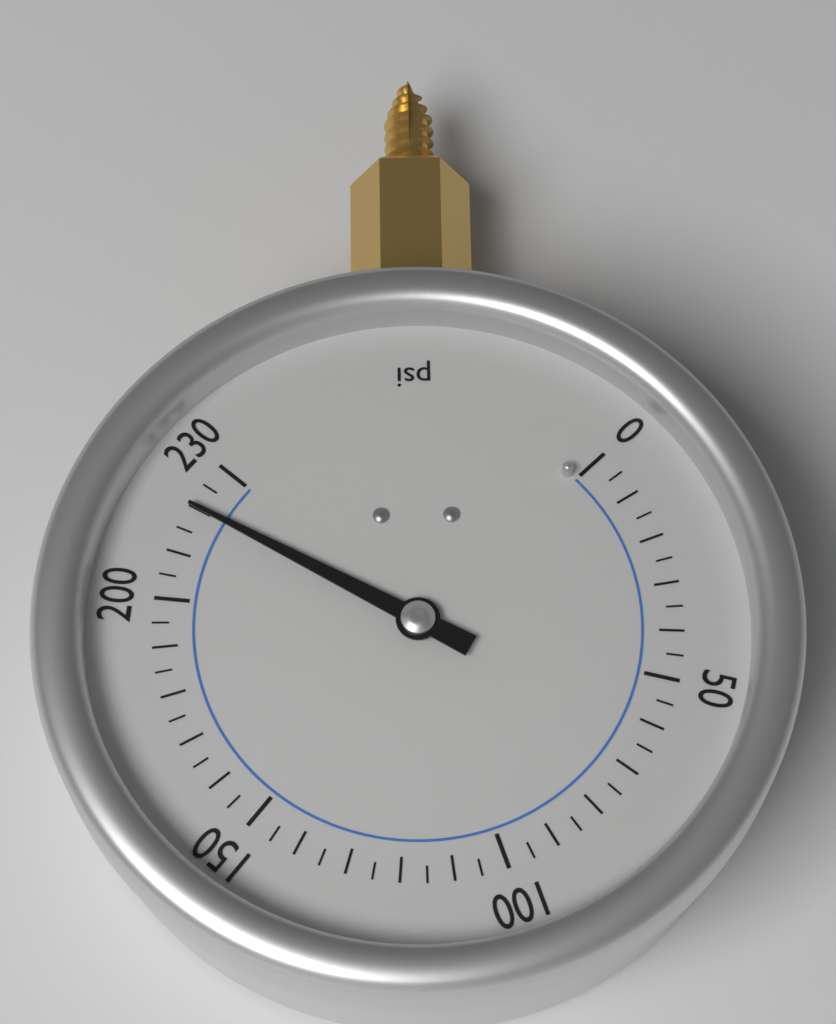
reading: 220 psi
